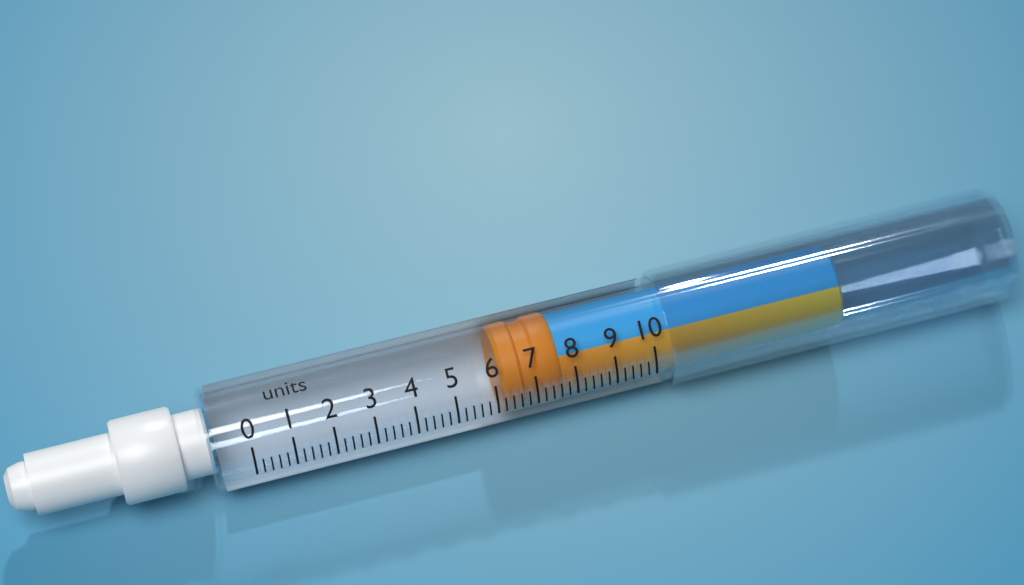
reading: 6.2 units
